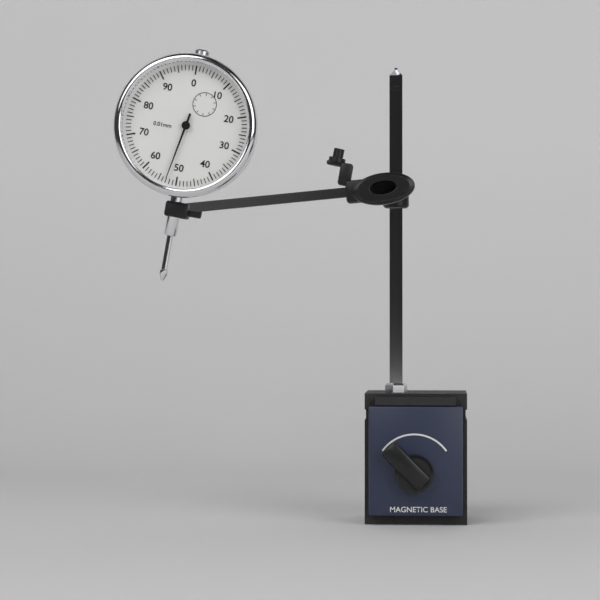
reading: 0.53 mm
